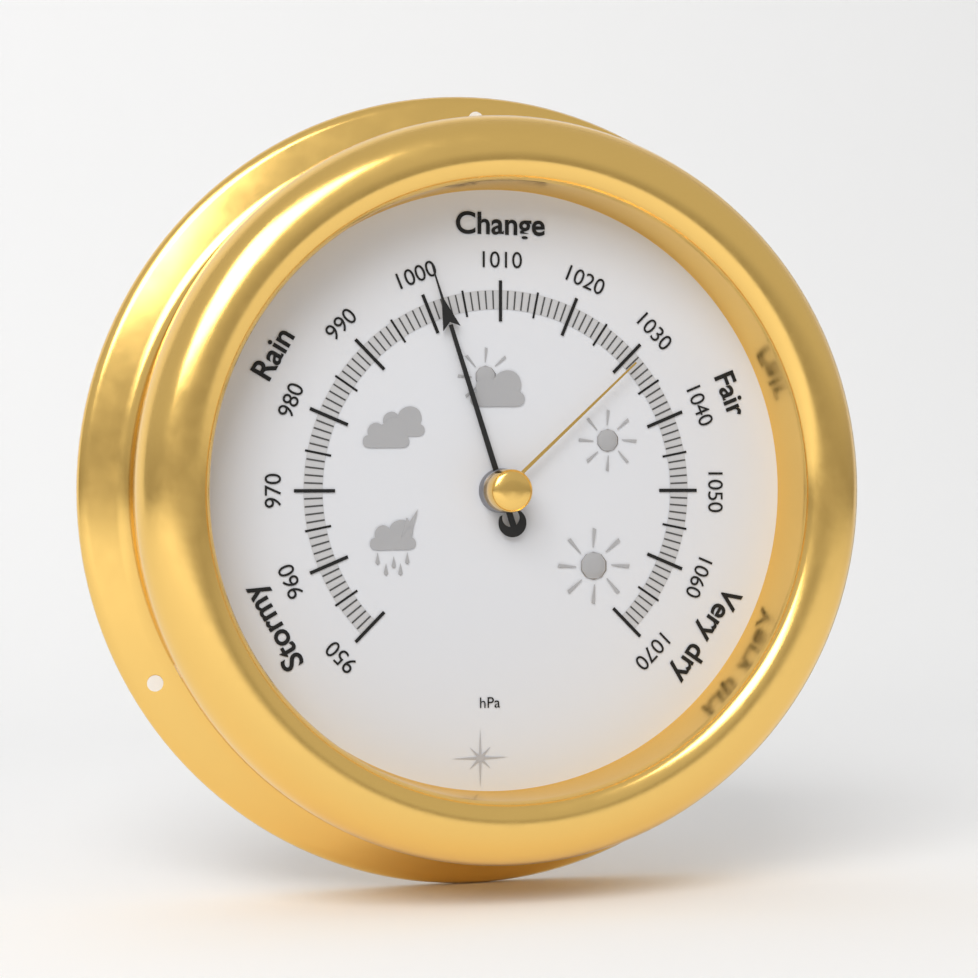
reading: 1002 hPa
